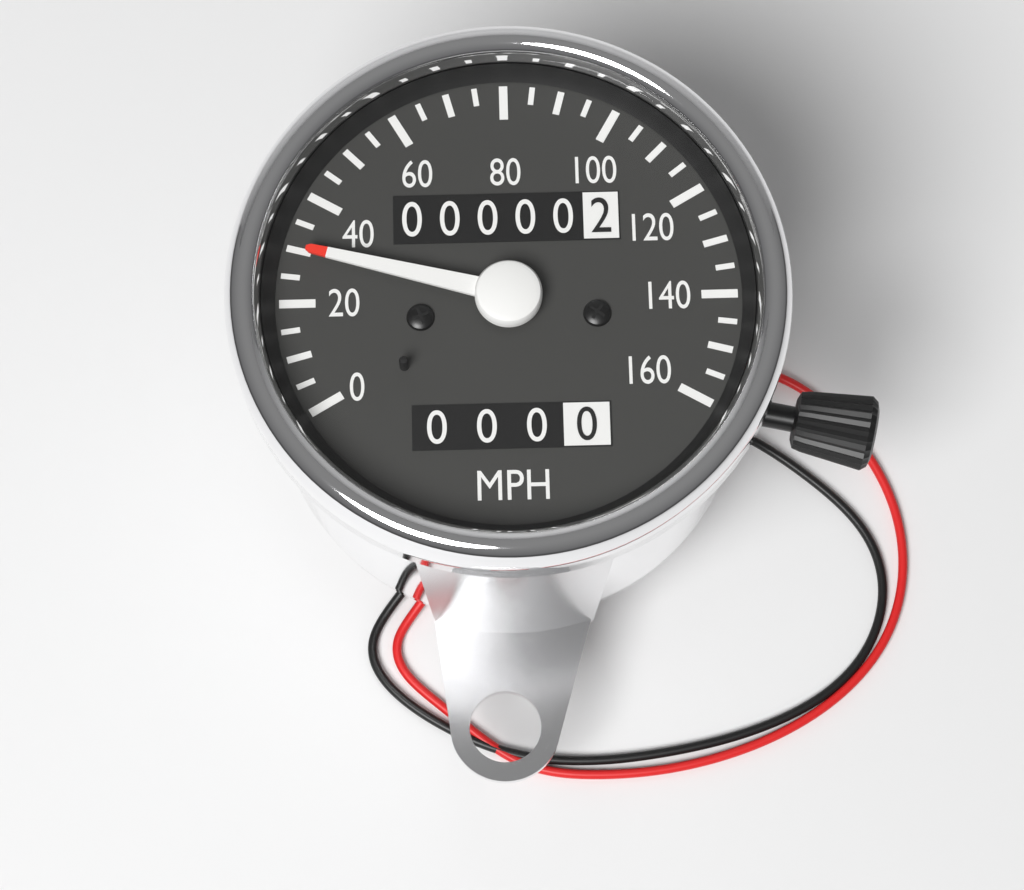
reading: 30 mph
